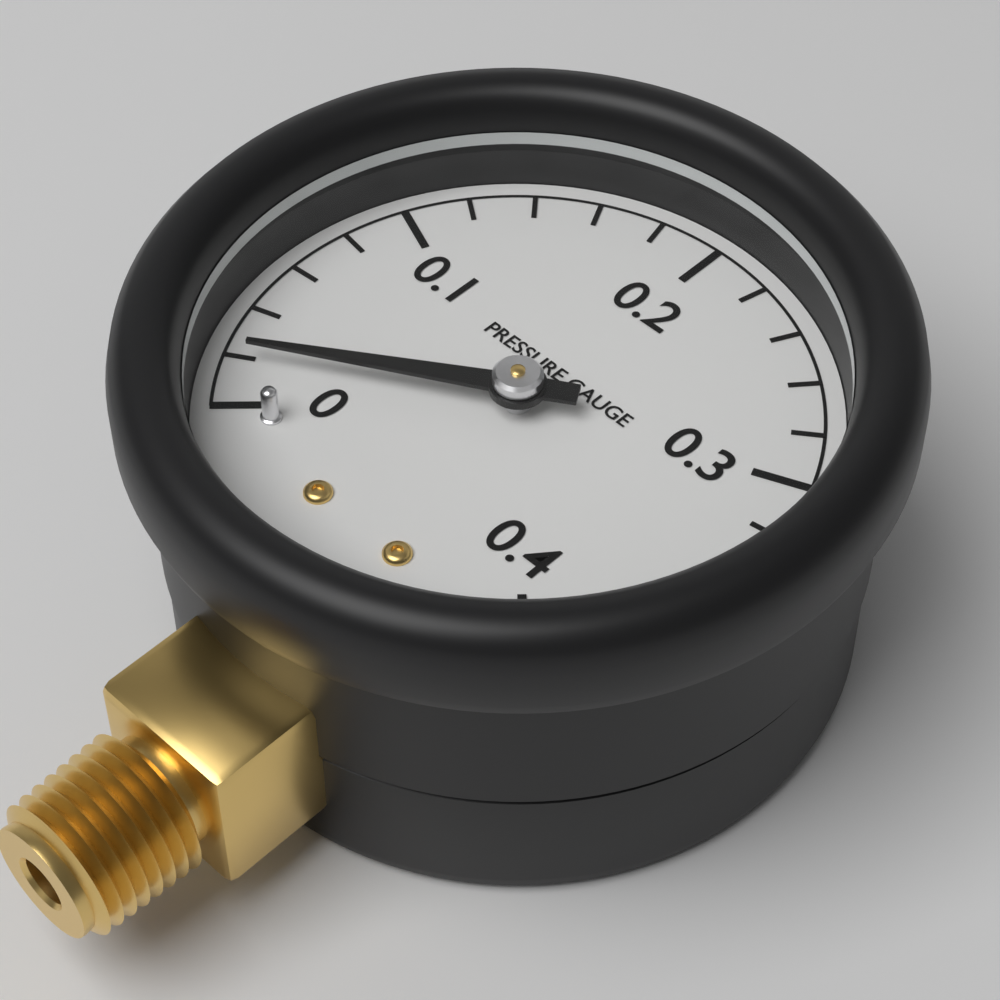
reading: 0.02 (no unit)
